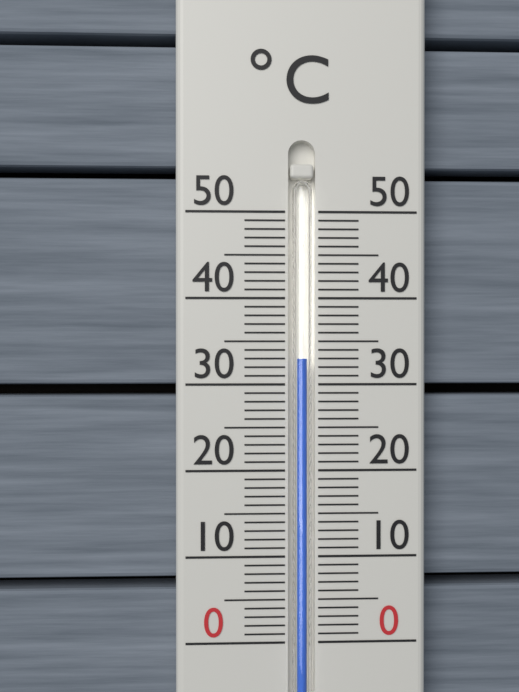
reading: 33 °C
